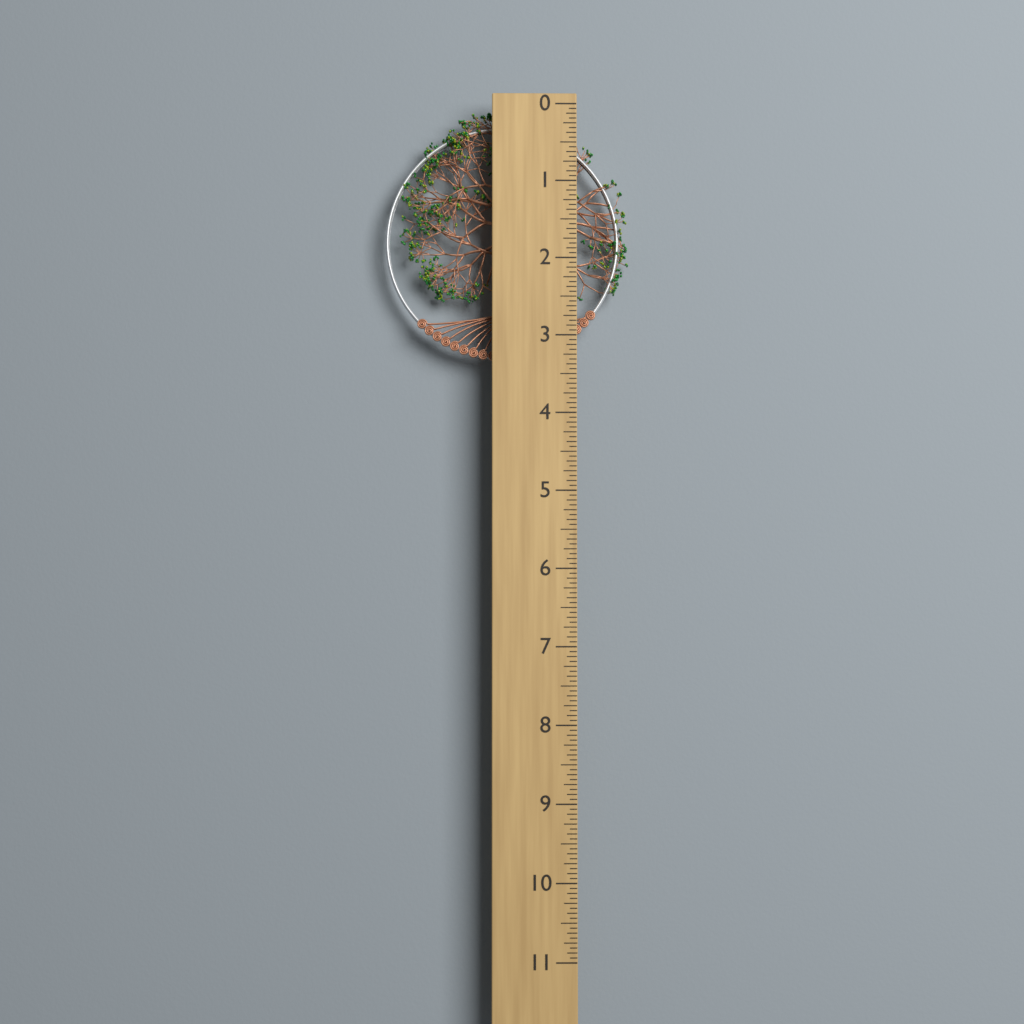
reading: 3.3125 (no unit)
